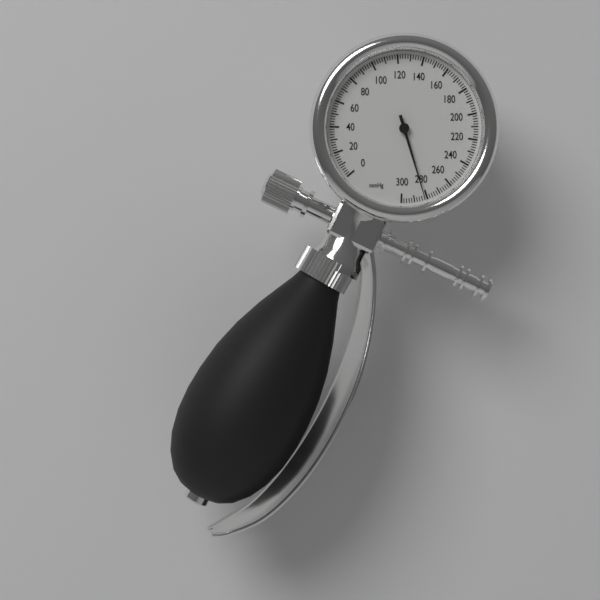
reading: 282 mmHg
